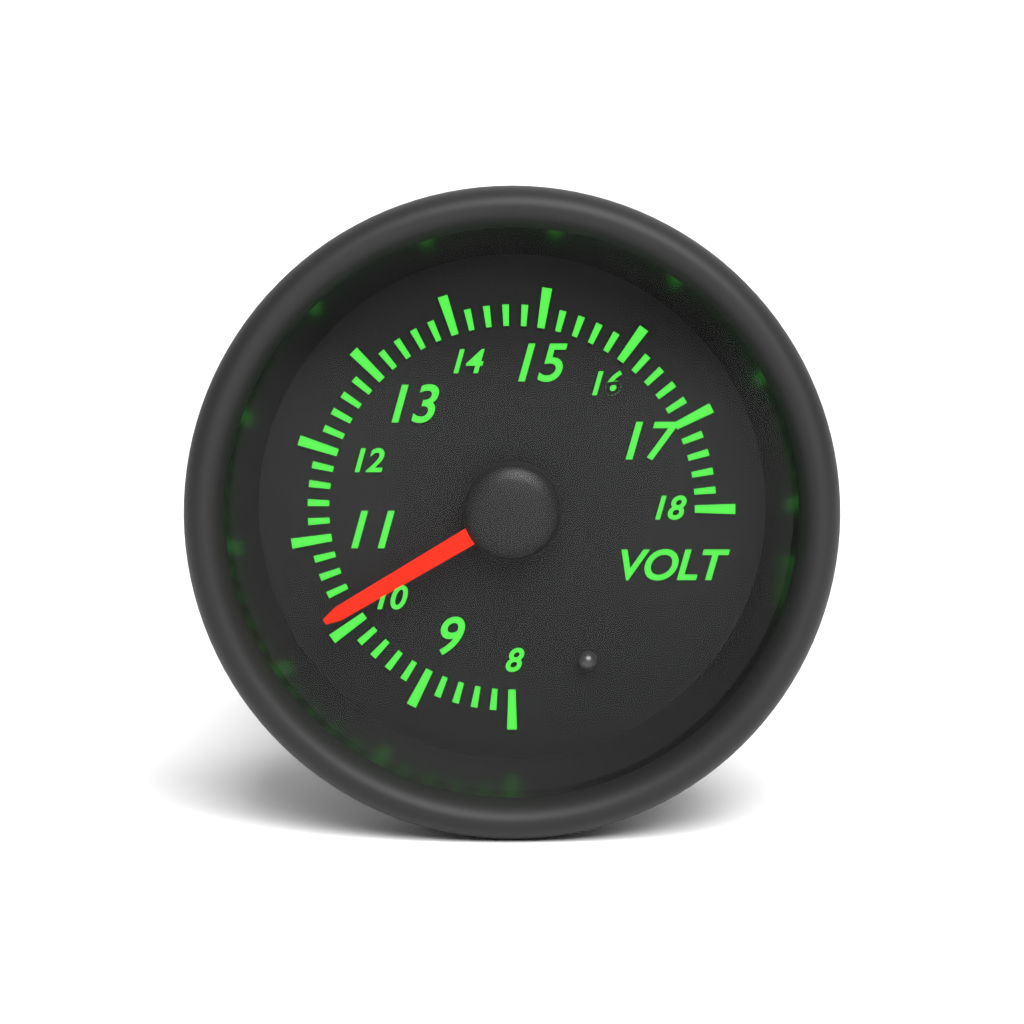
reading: 10.2 V
